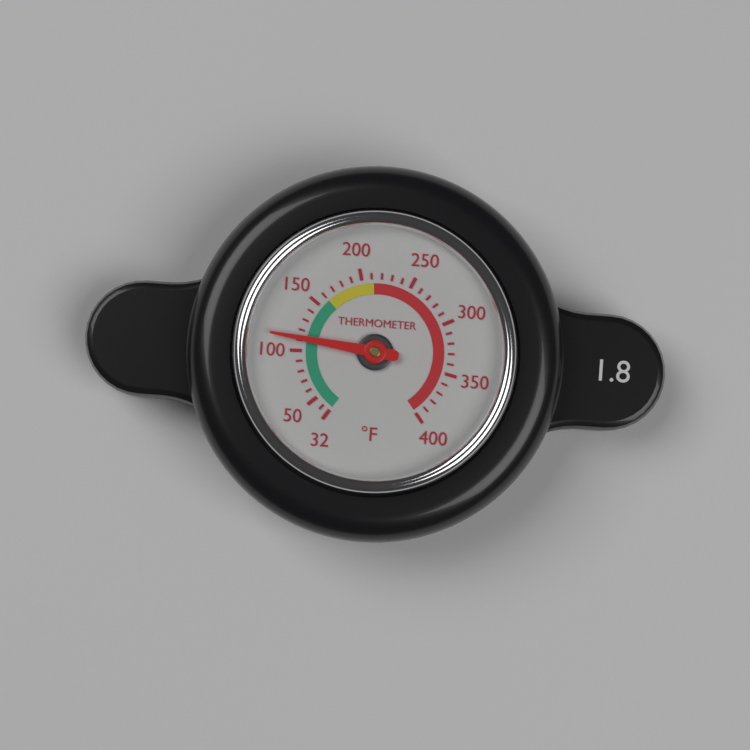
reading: 112 °F
